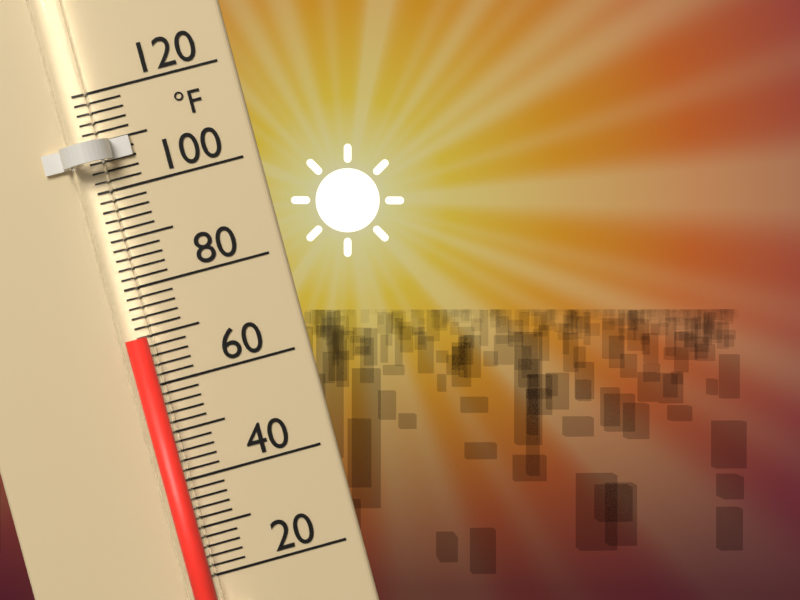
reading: 70 °F
